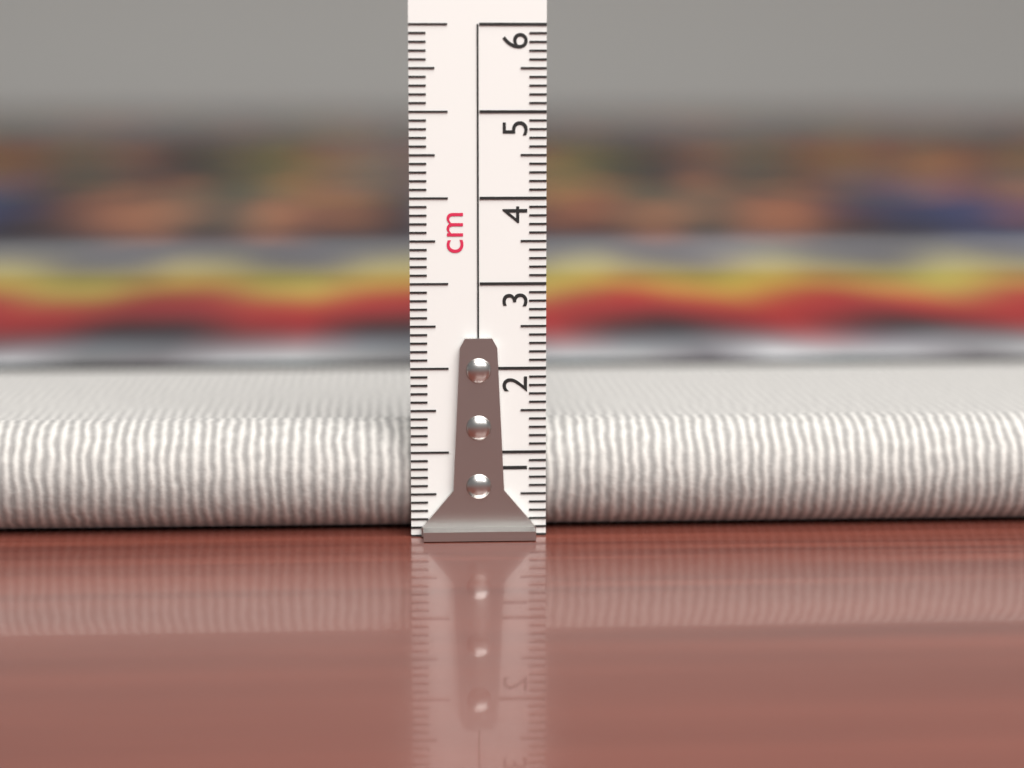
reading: 1.3 cm
